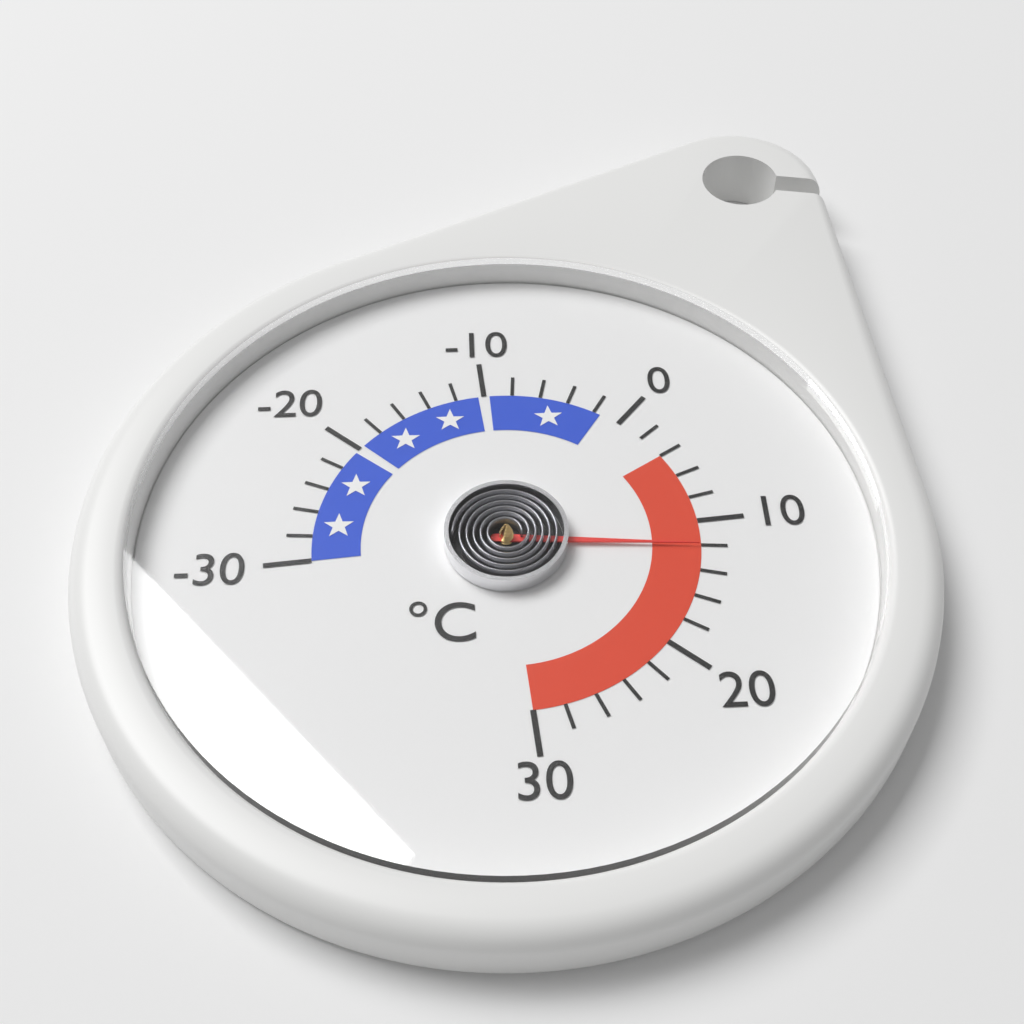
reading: 12 °C
